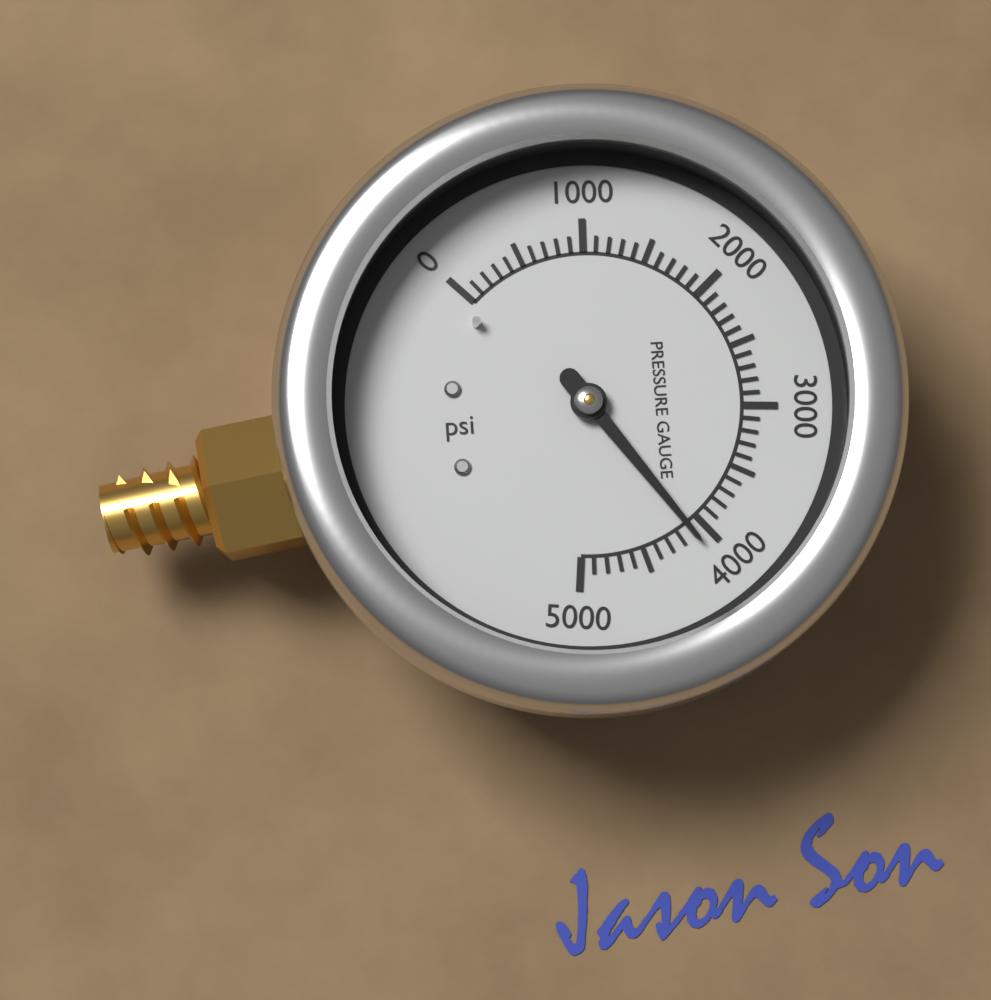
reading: 4100 psi
